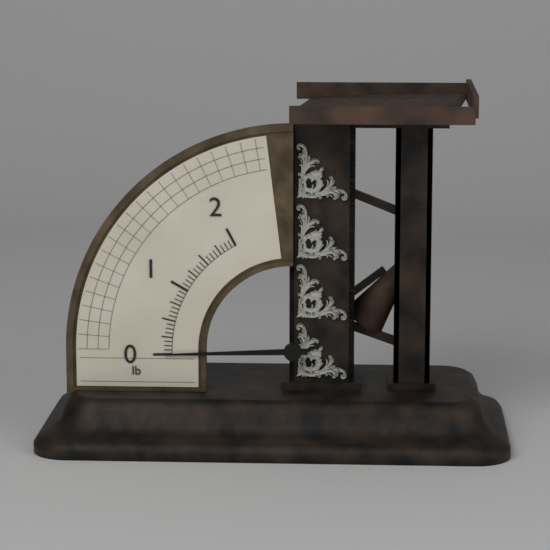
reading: 0.0000 lb
